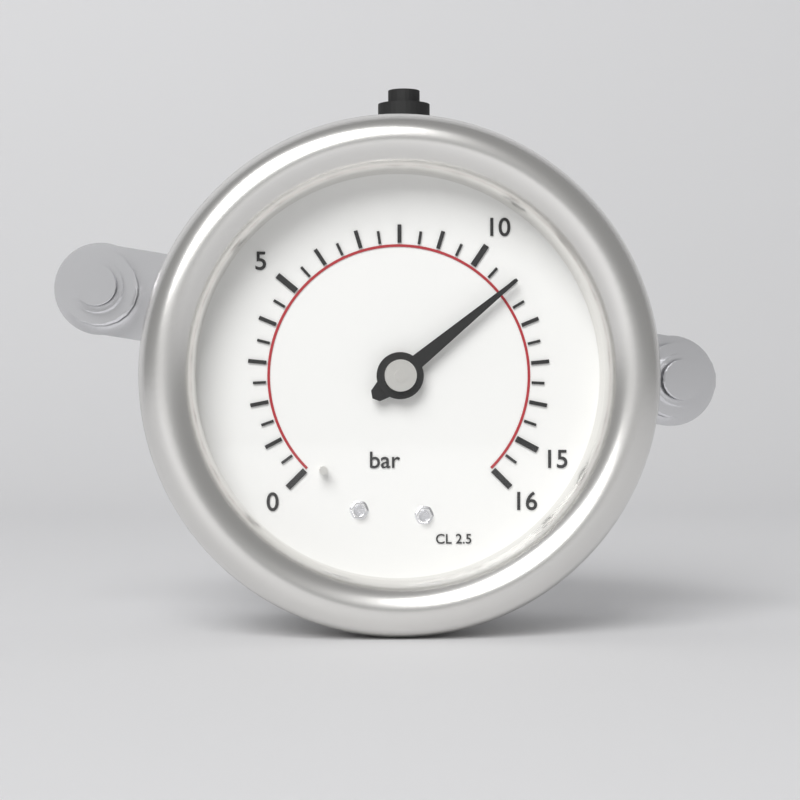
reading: 11.0 bar
